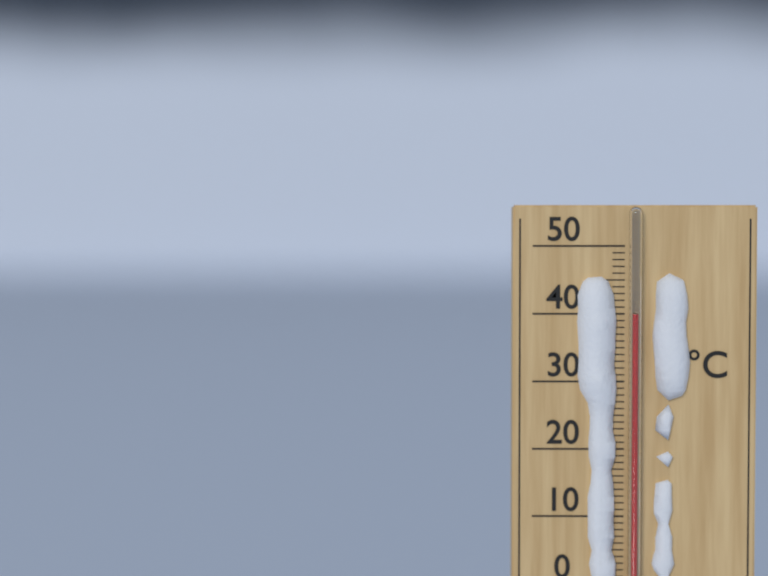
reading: 40 °C
